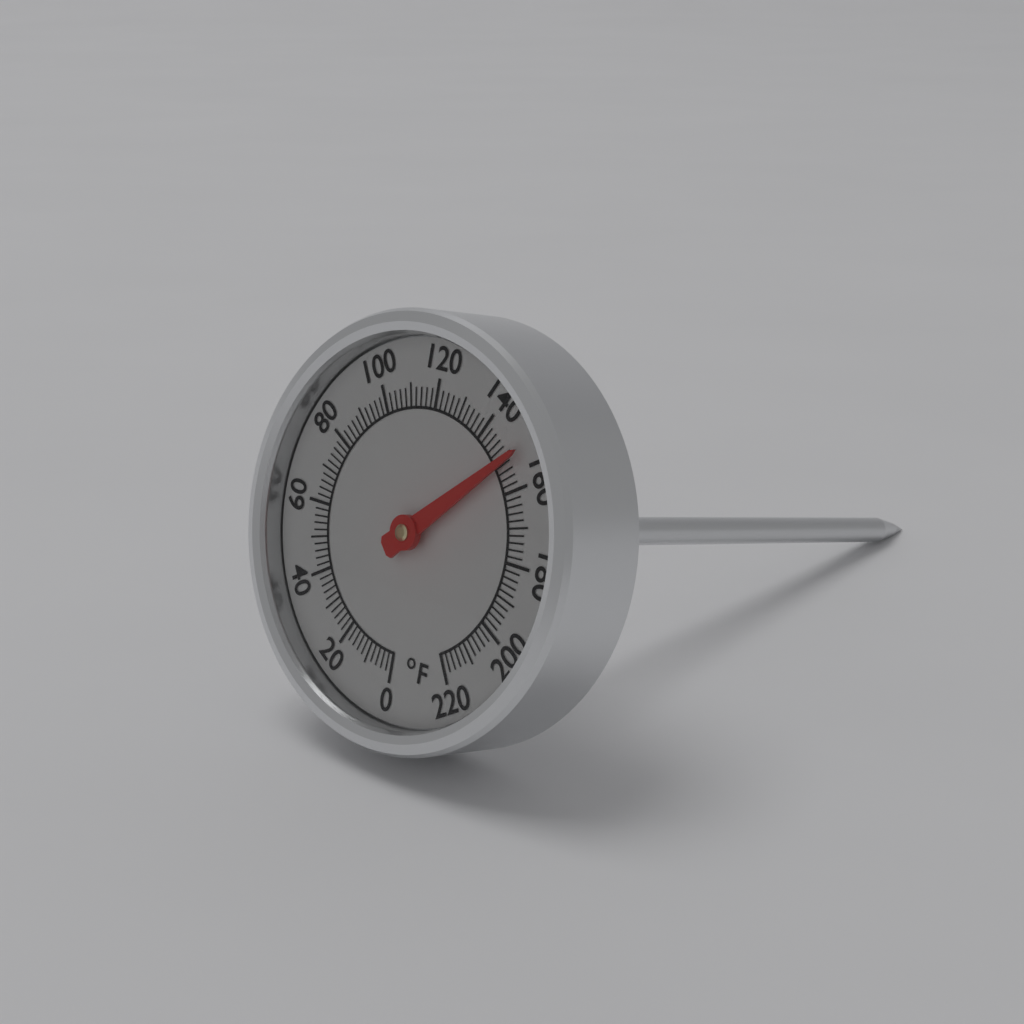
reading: 152 °F
